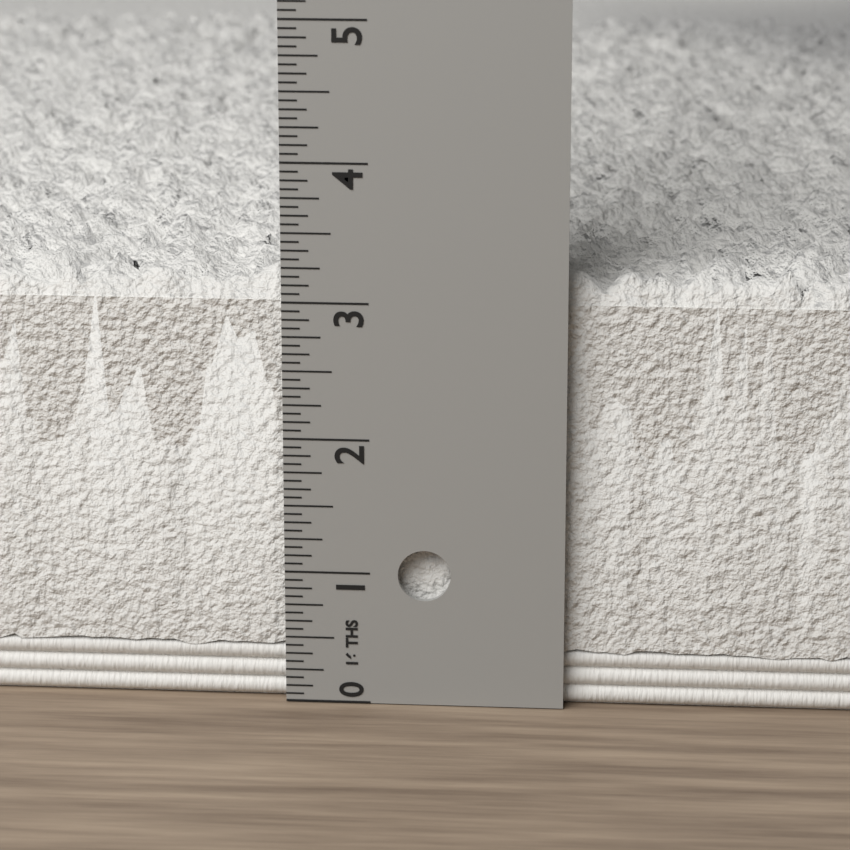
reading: 3.3125 in
